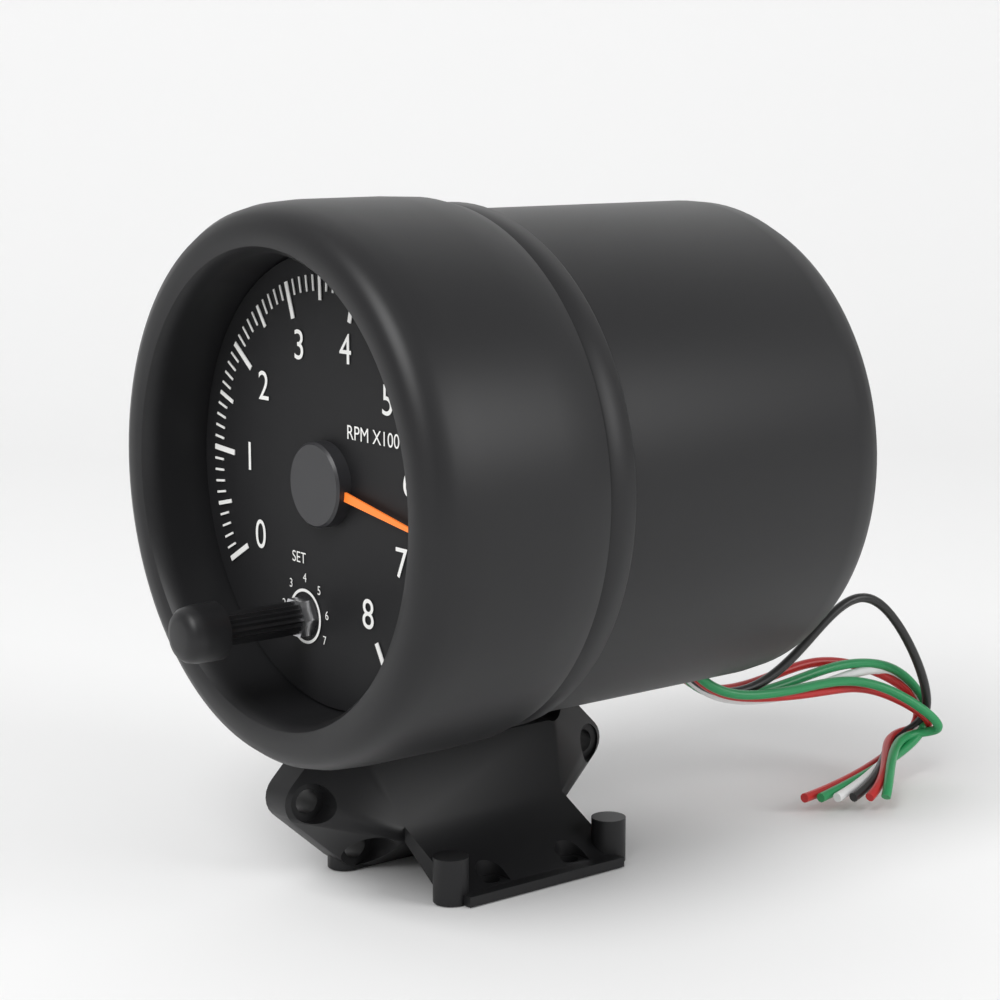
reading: 6.5 RPM x1000
